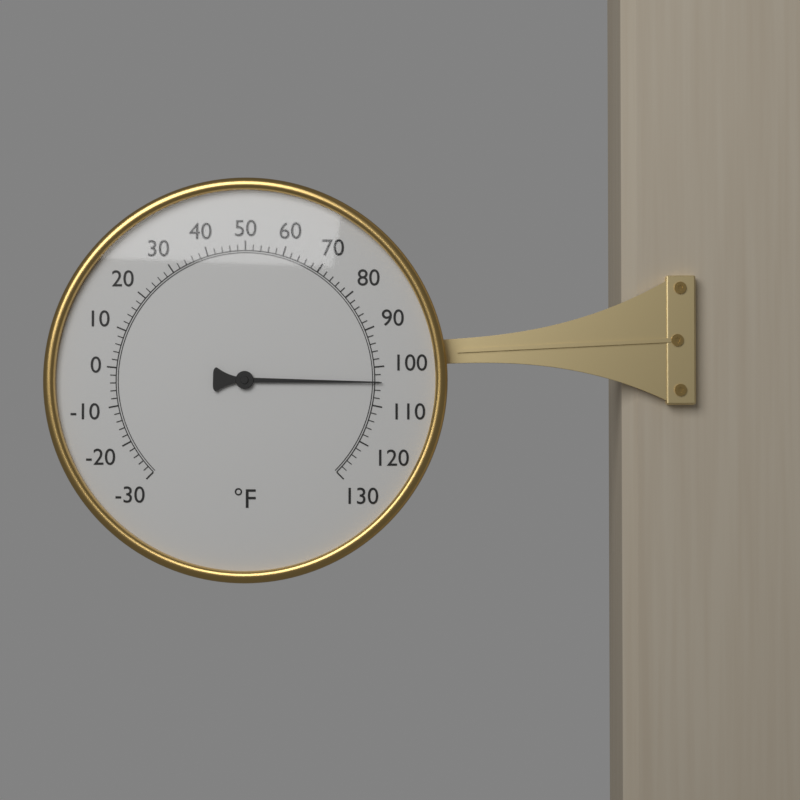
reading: 104 °F
